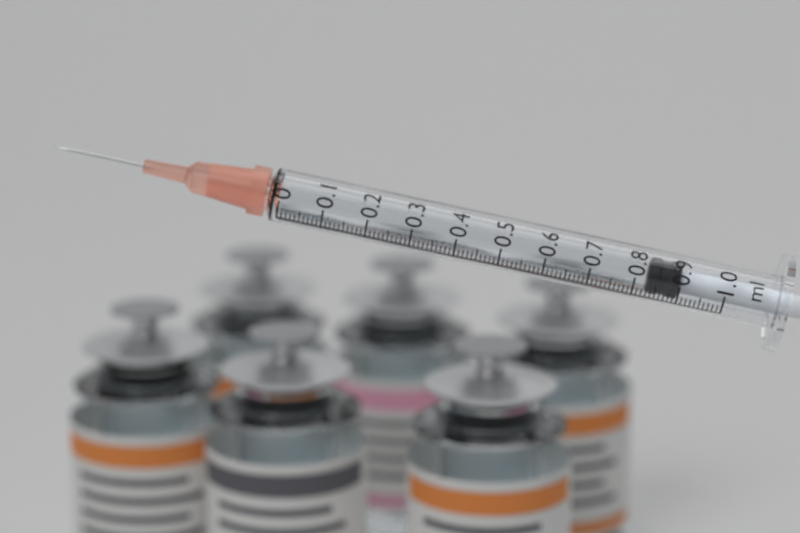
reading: 0.83 ml
